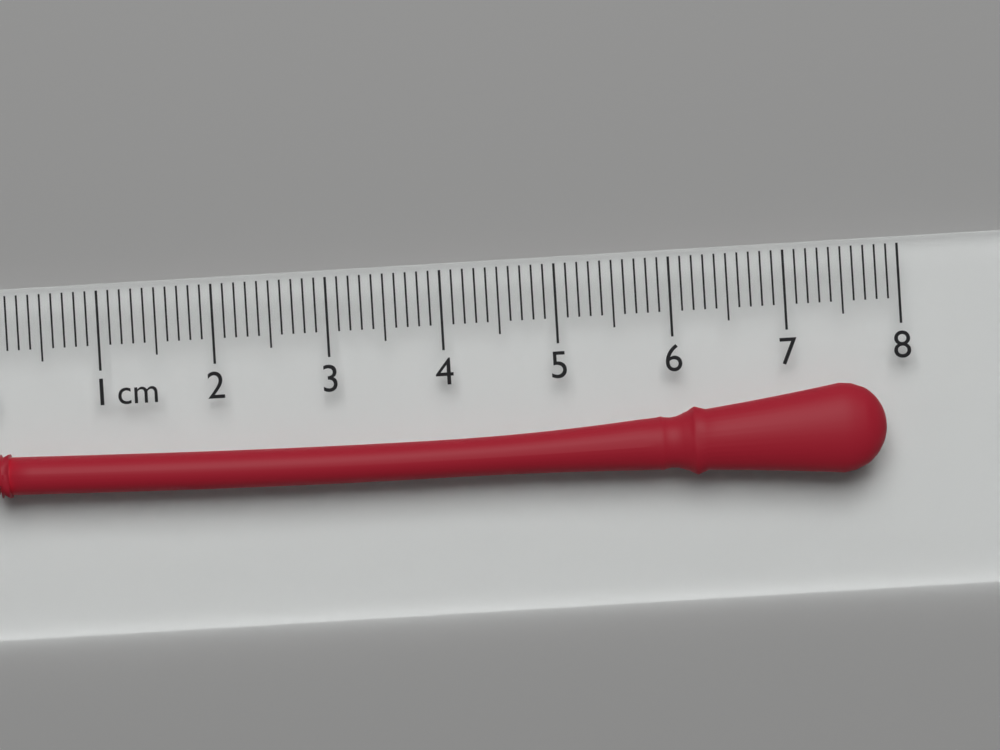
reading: 7.8 cm
